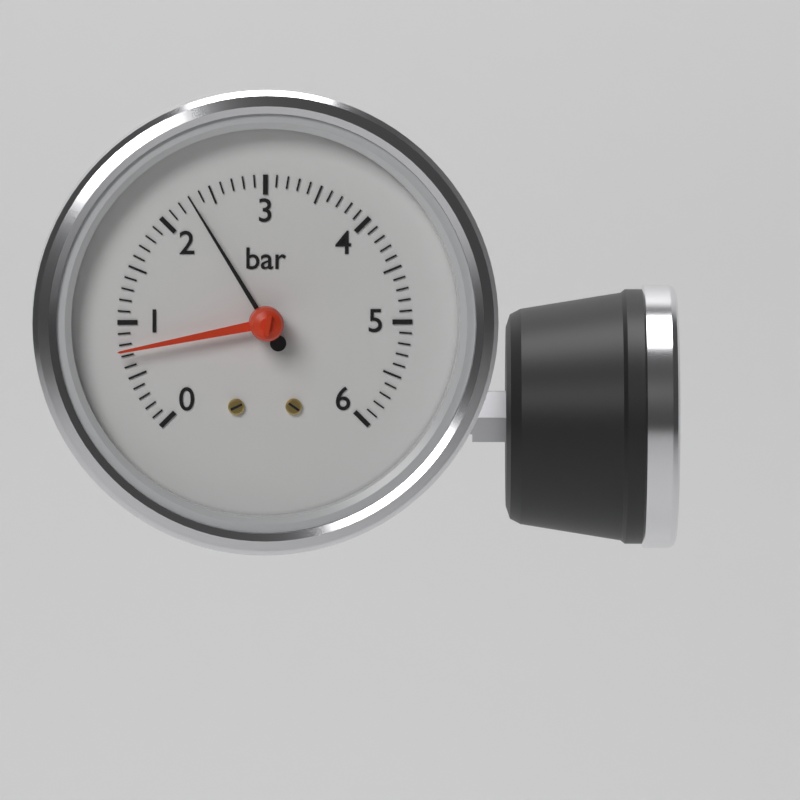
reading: 2.3 bar
